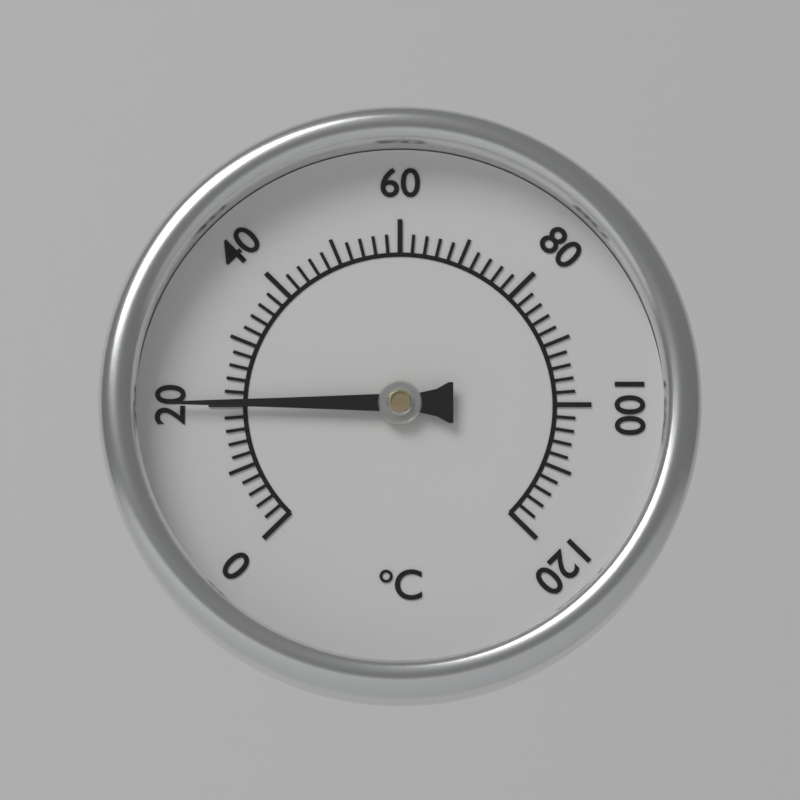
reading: 20 °C
